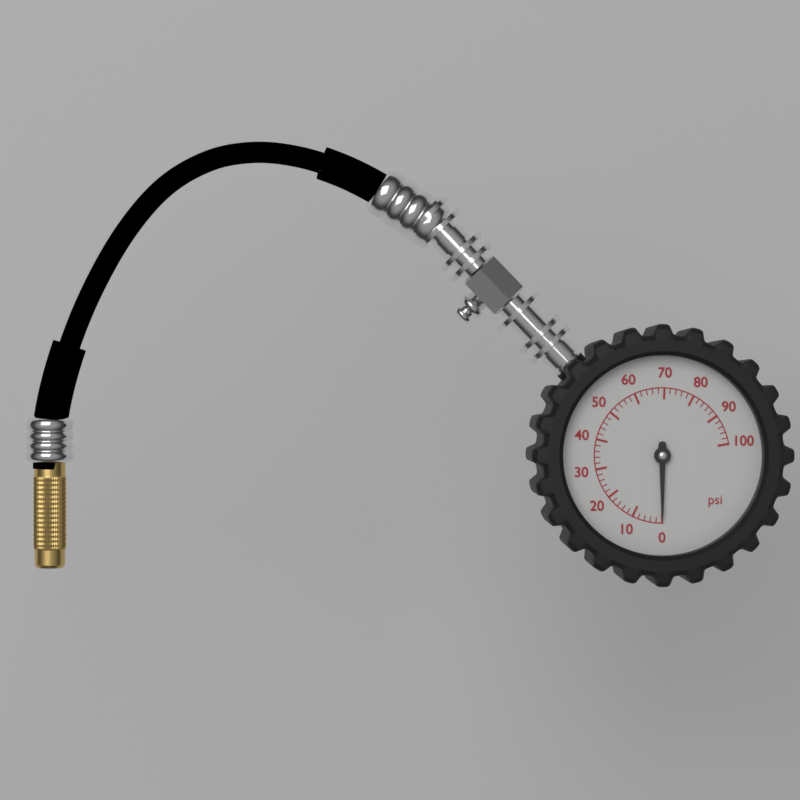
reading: 0 psi
